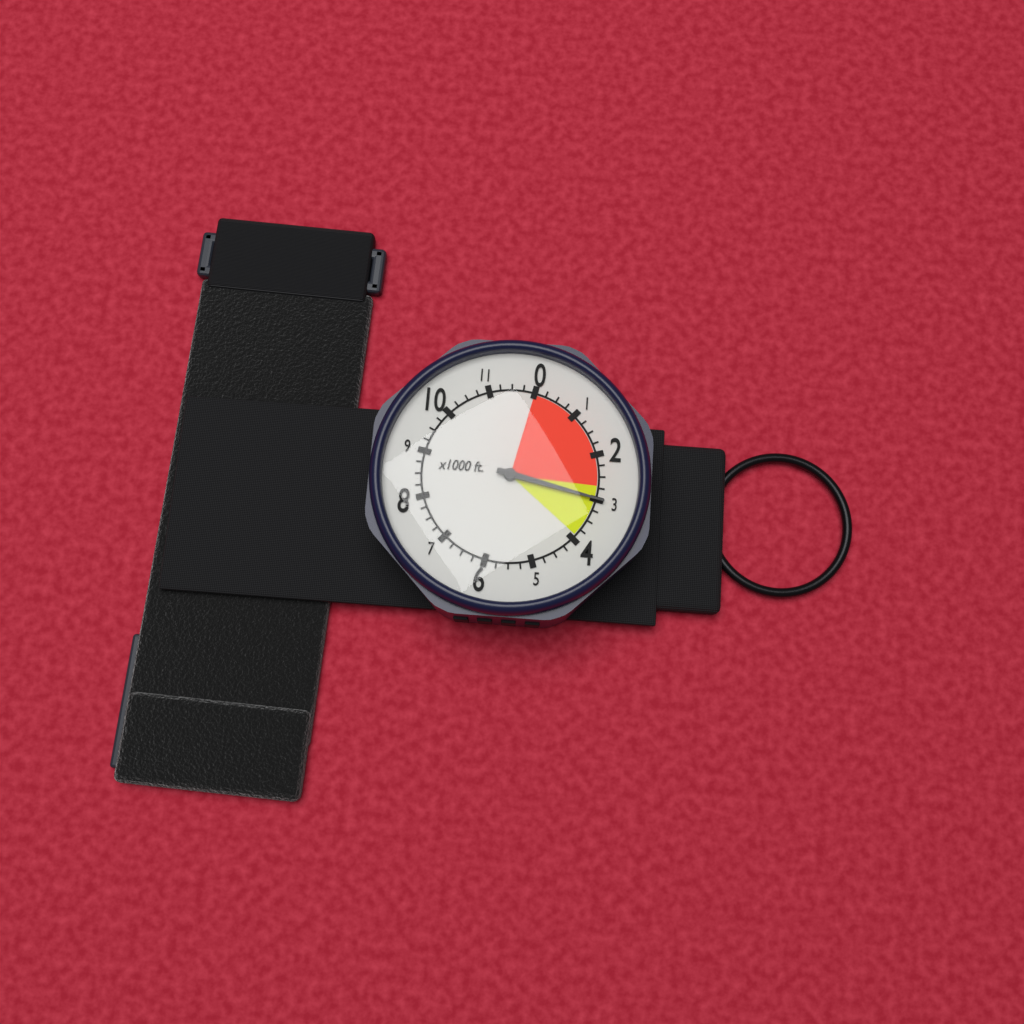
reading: 3000 ft
